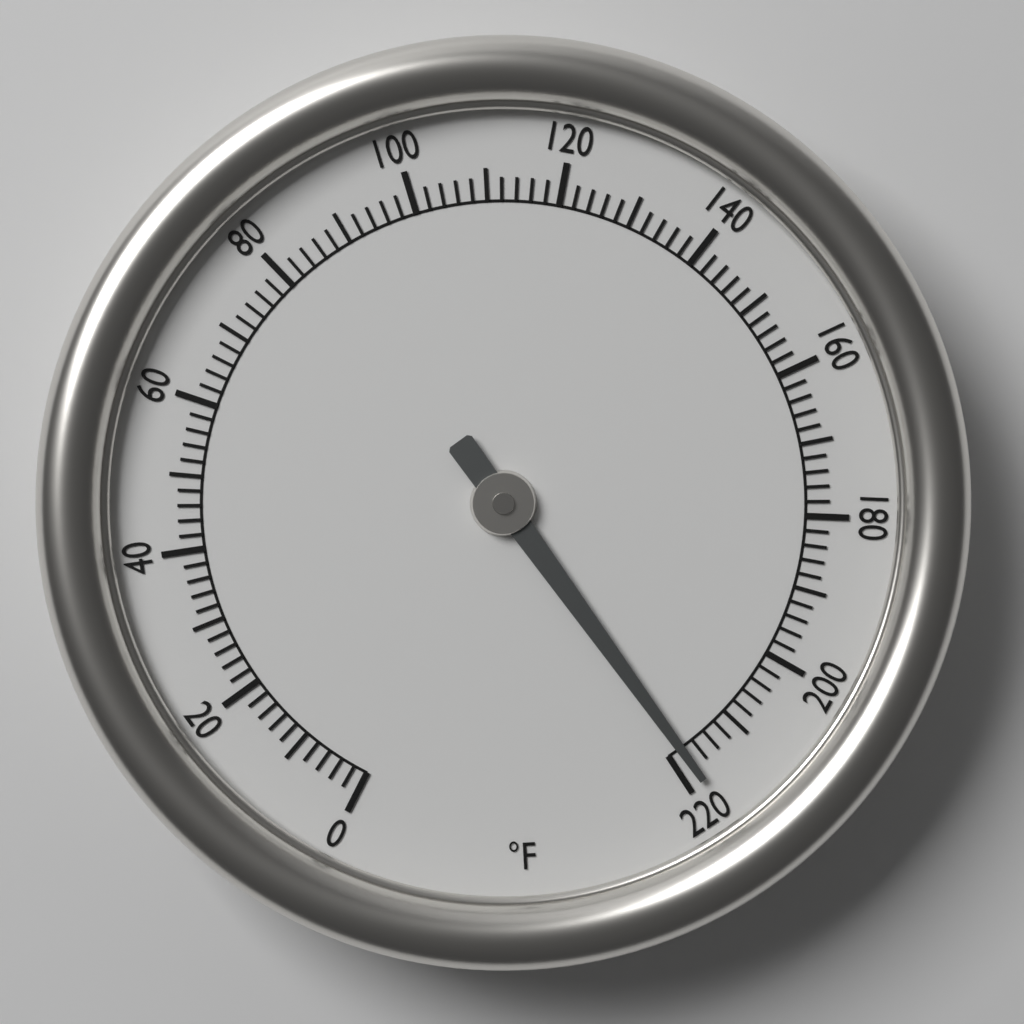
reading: 218 °F
